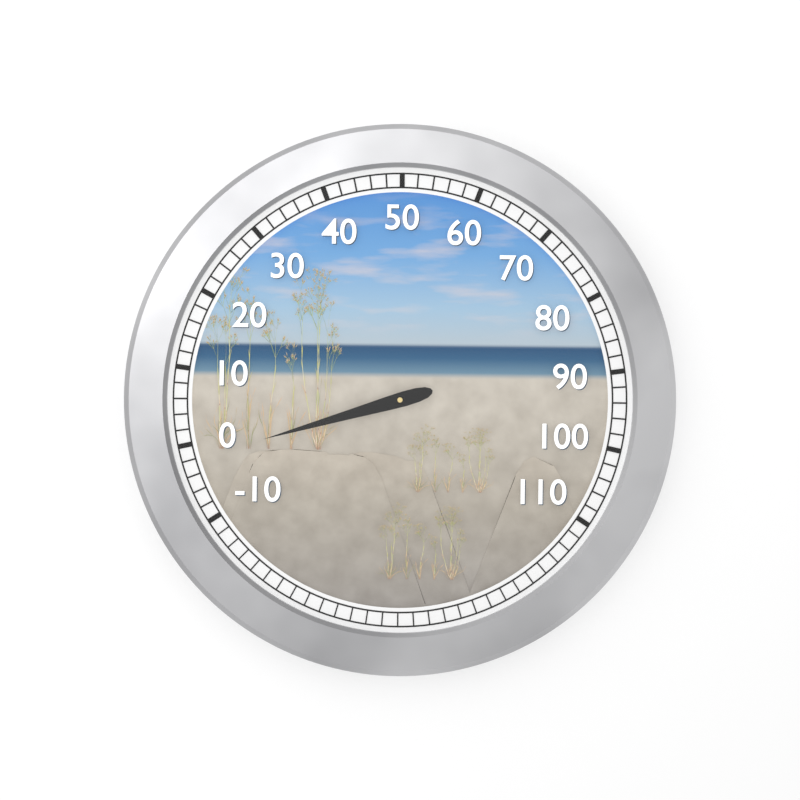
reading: -2 (no unit)
